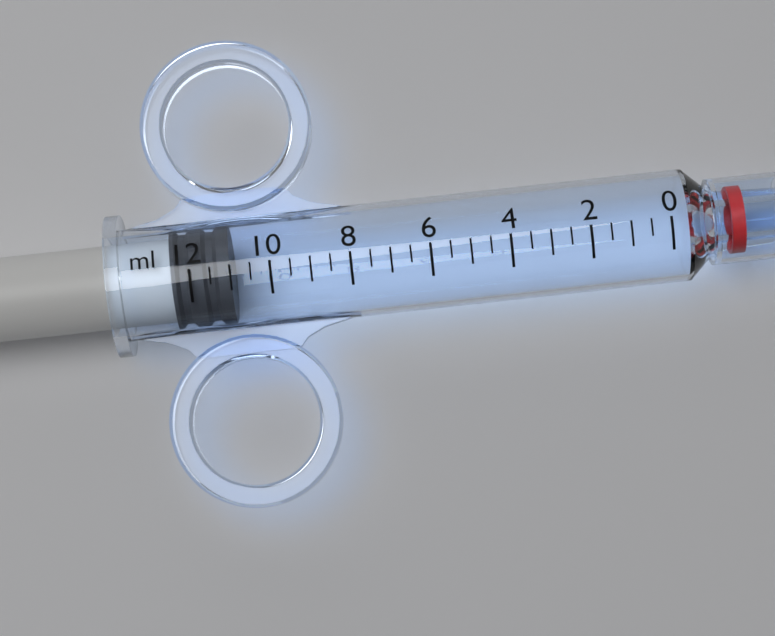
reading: 11.0 ml
